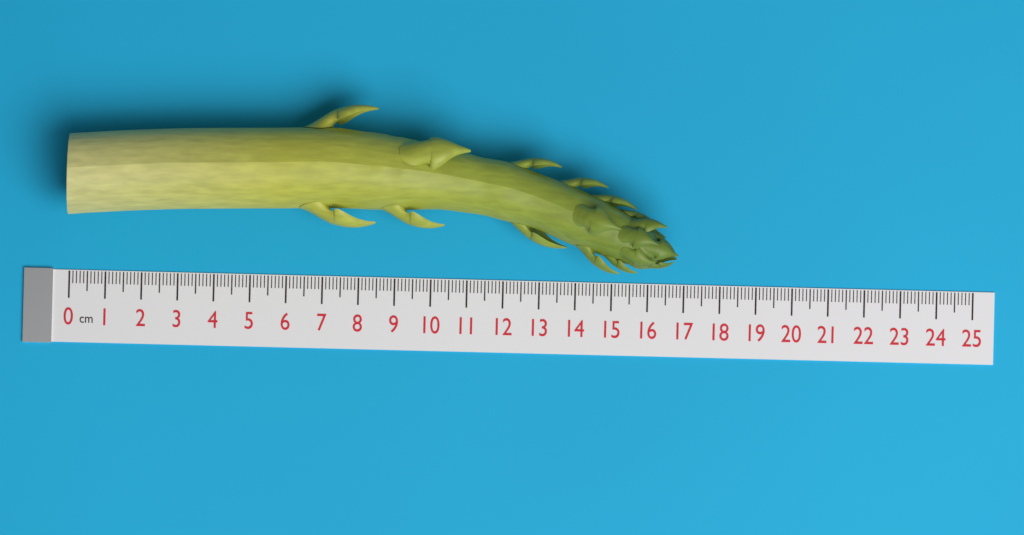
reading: 16.8 cm
